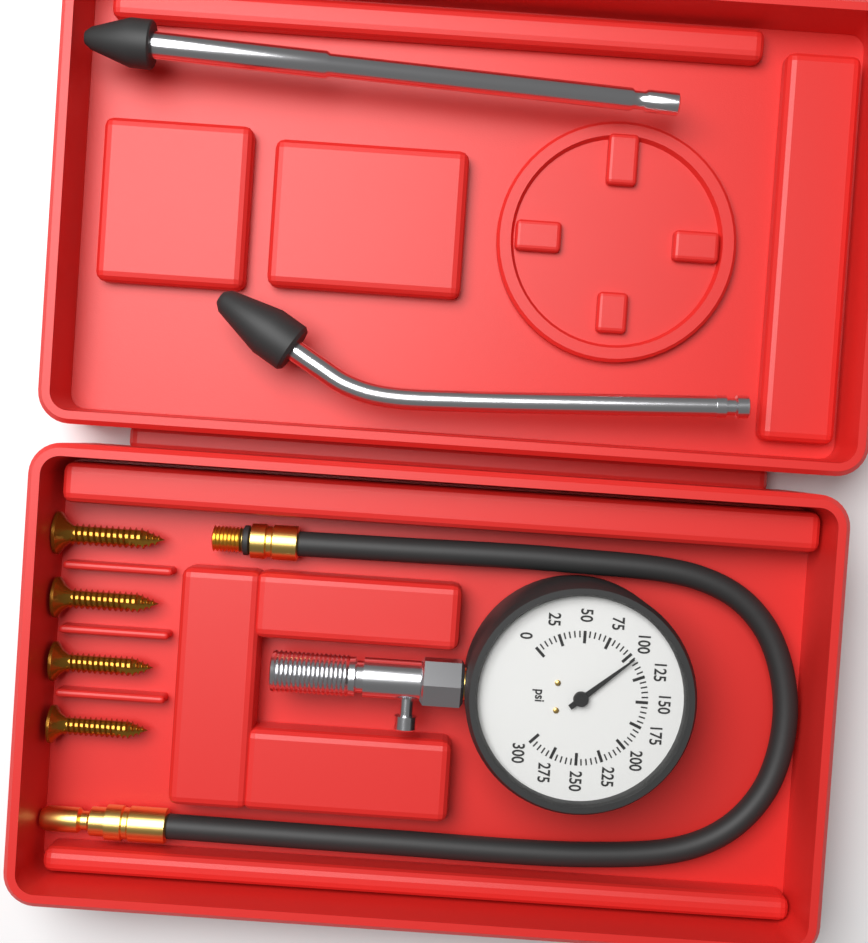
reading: 105 psi
